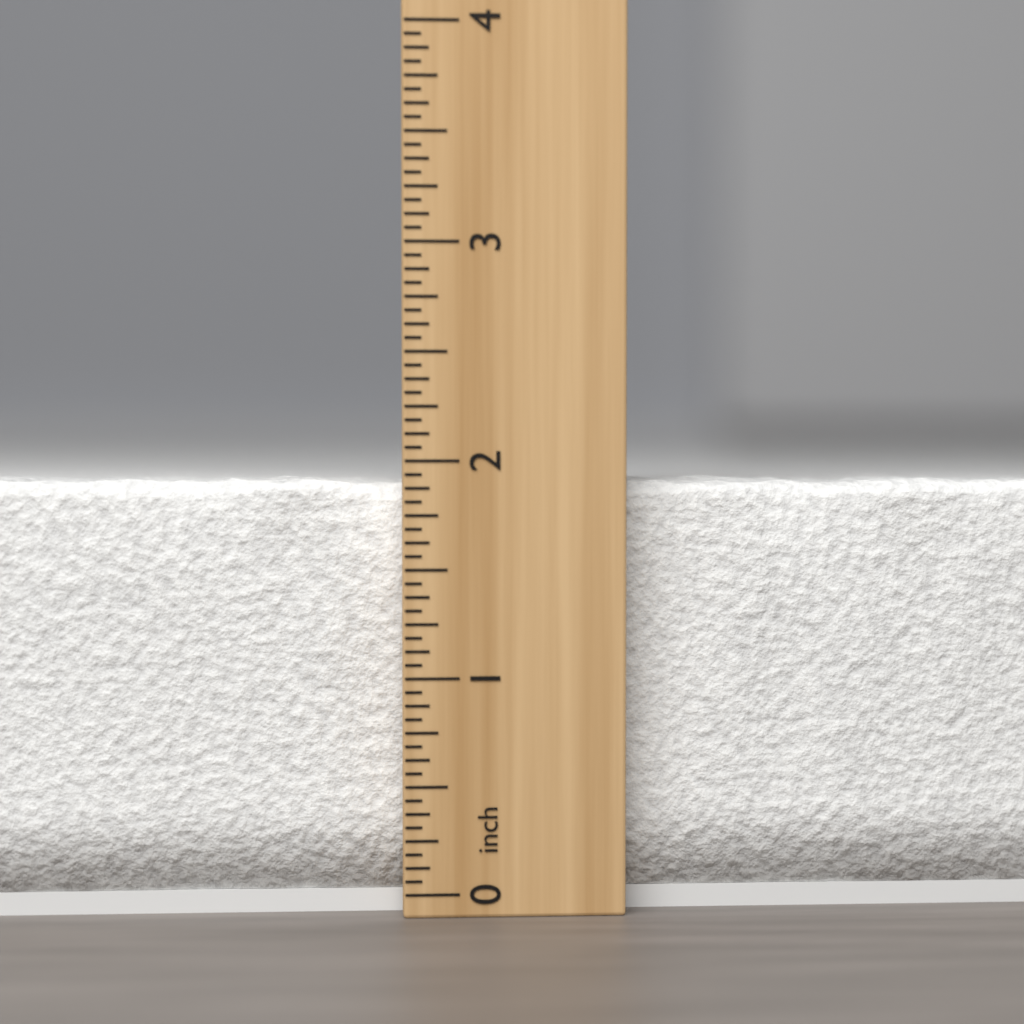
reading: 1.9375 inch
